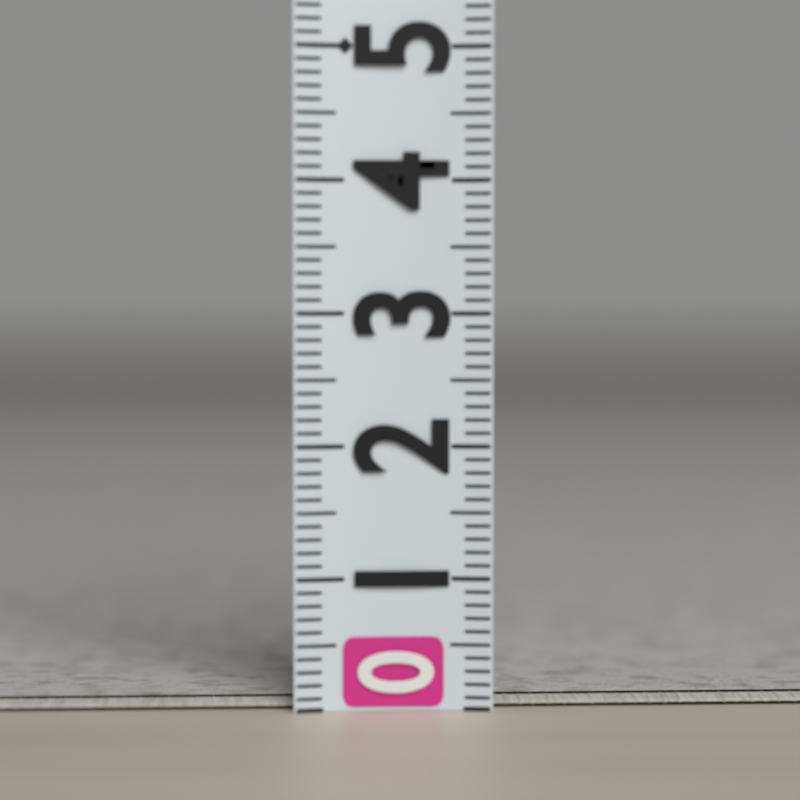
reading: 0.1 (no unit)
